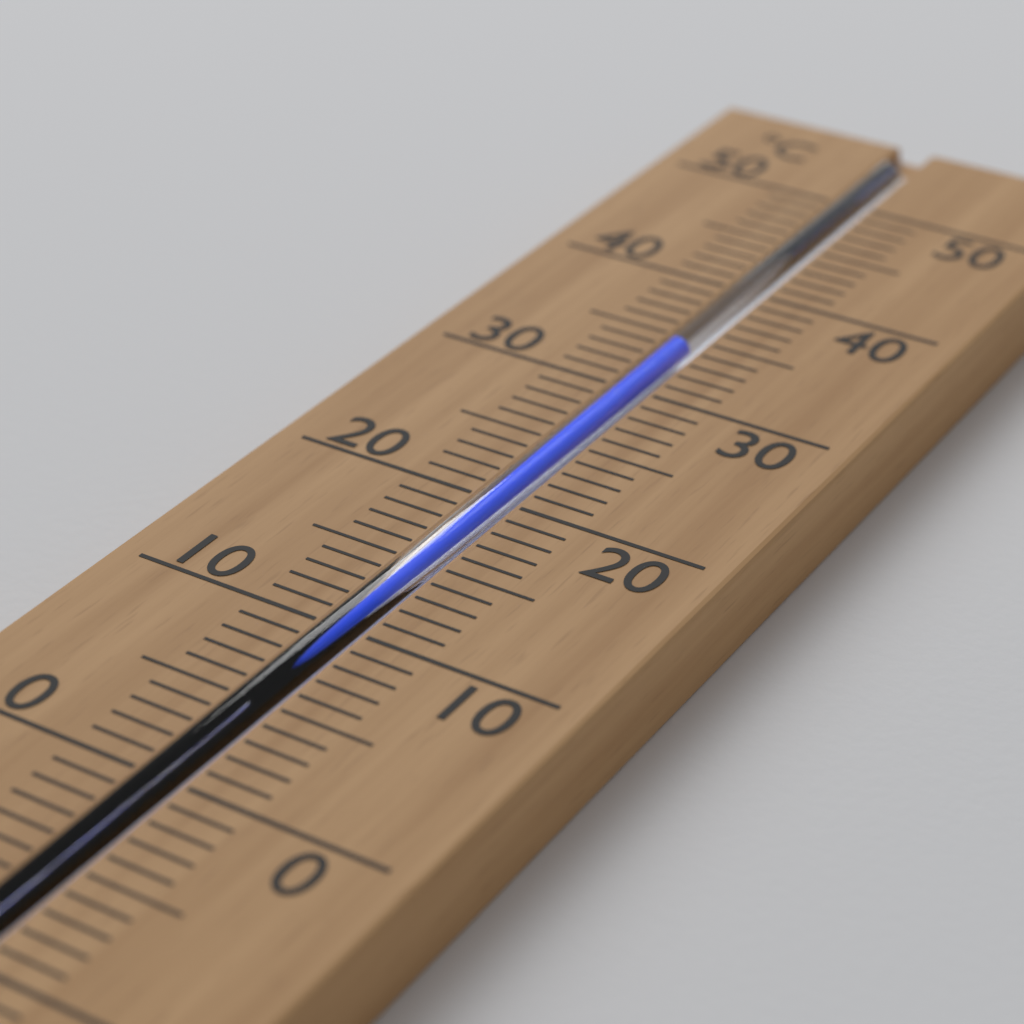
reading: 34 °C
